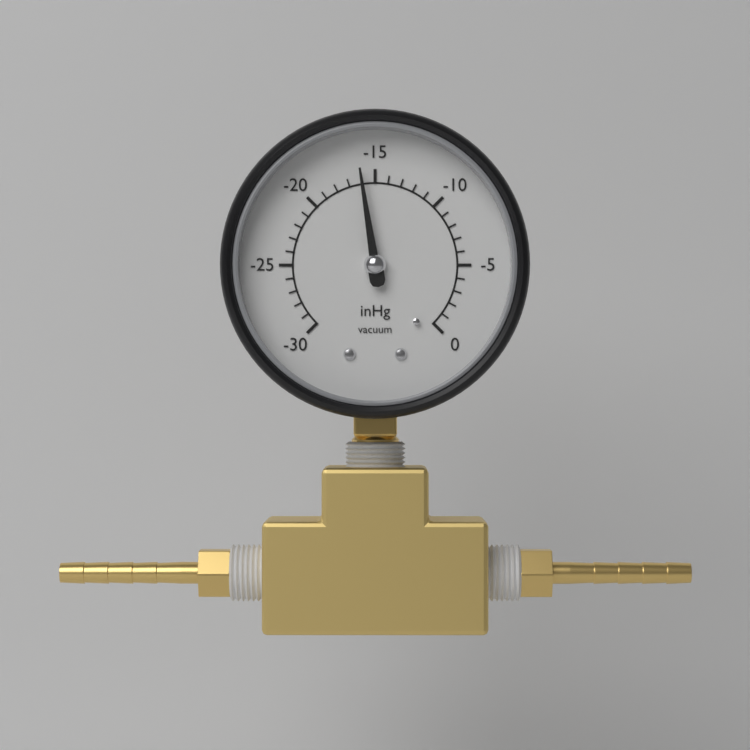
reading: -16 inHg
